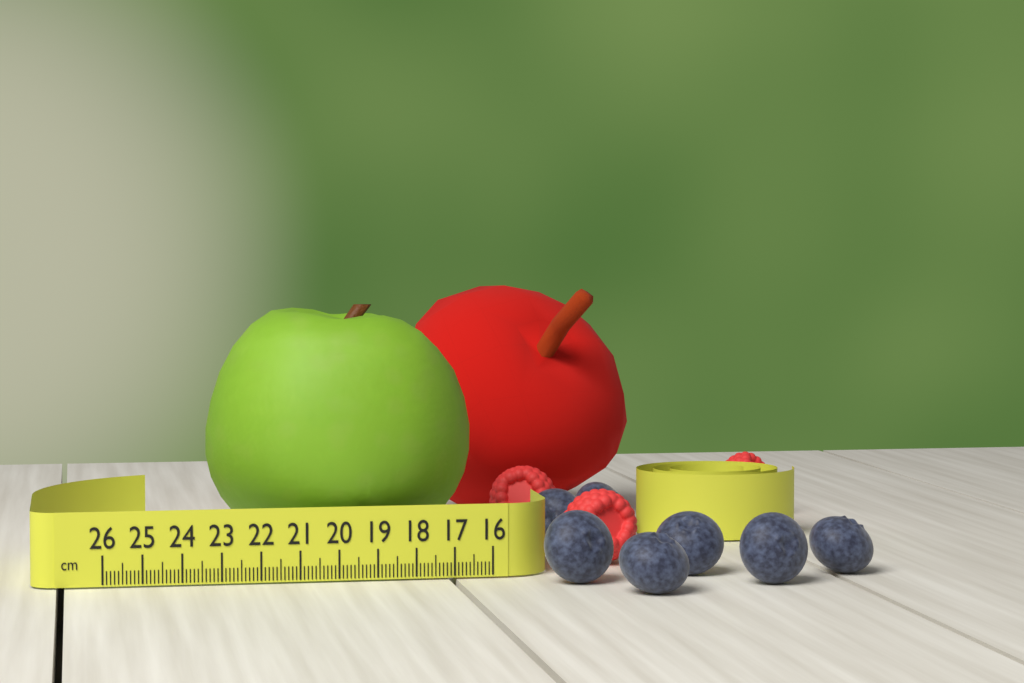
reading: 23.2 cm
